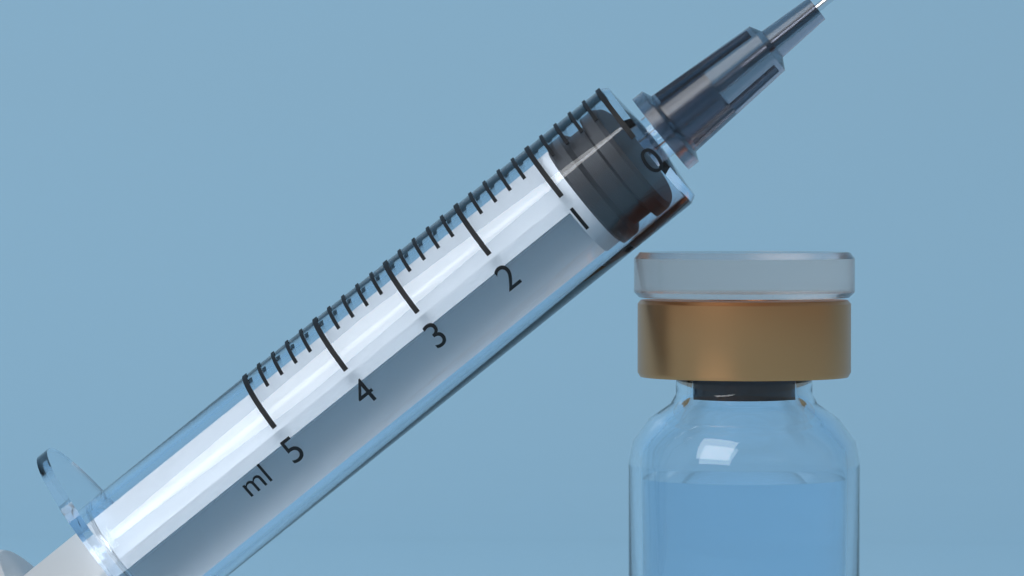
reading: 0.2 ml
